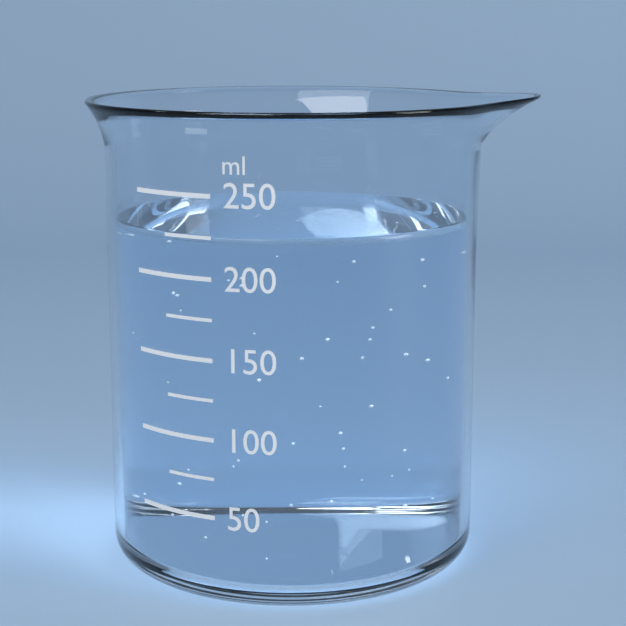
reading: 225 ml
